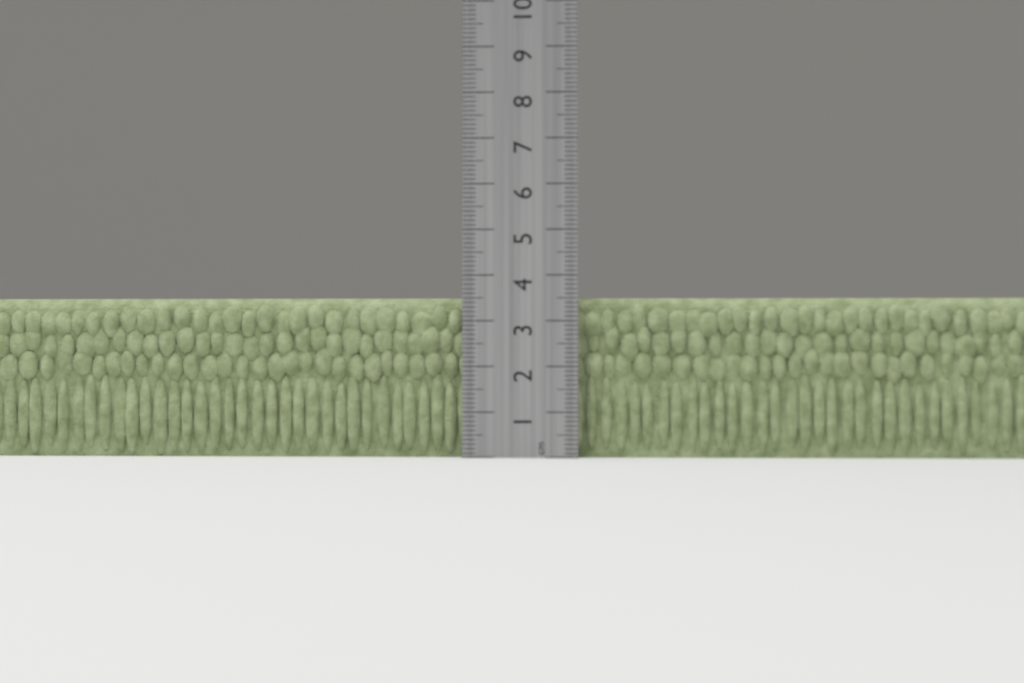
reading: 3.5 cm
